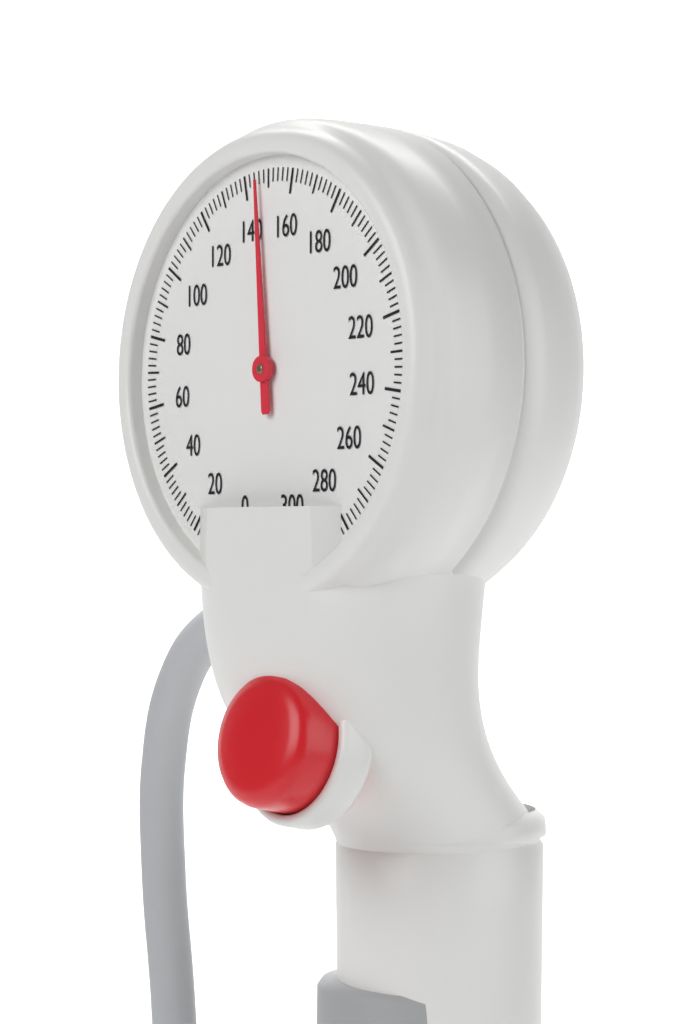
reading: 146 mmHg
